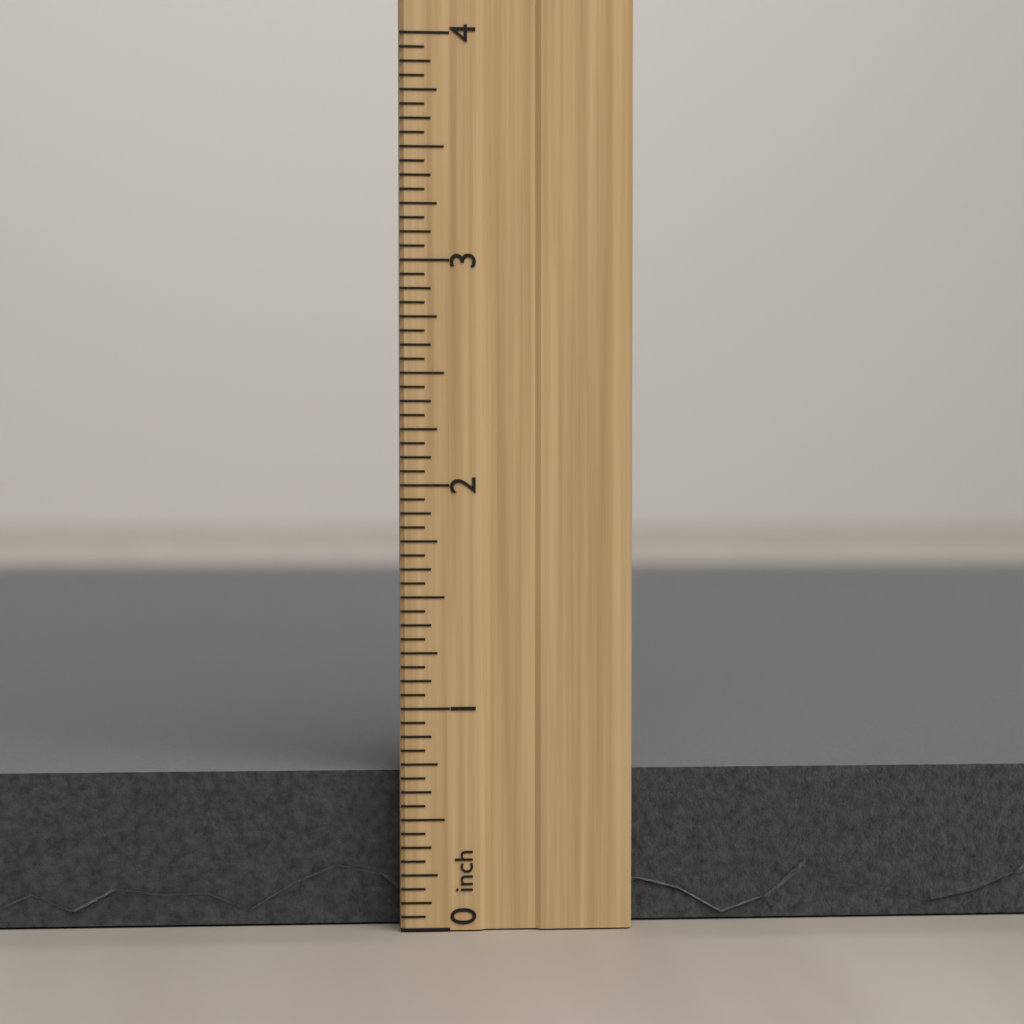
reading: 0.7500 inch
